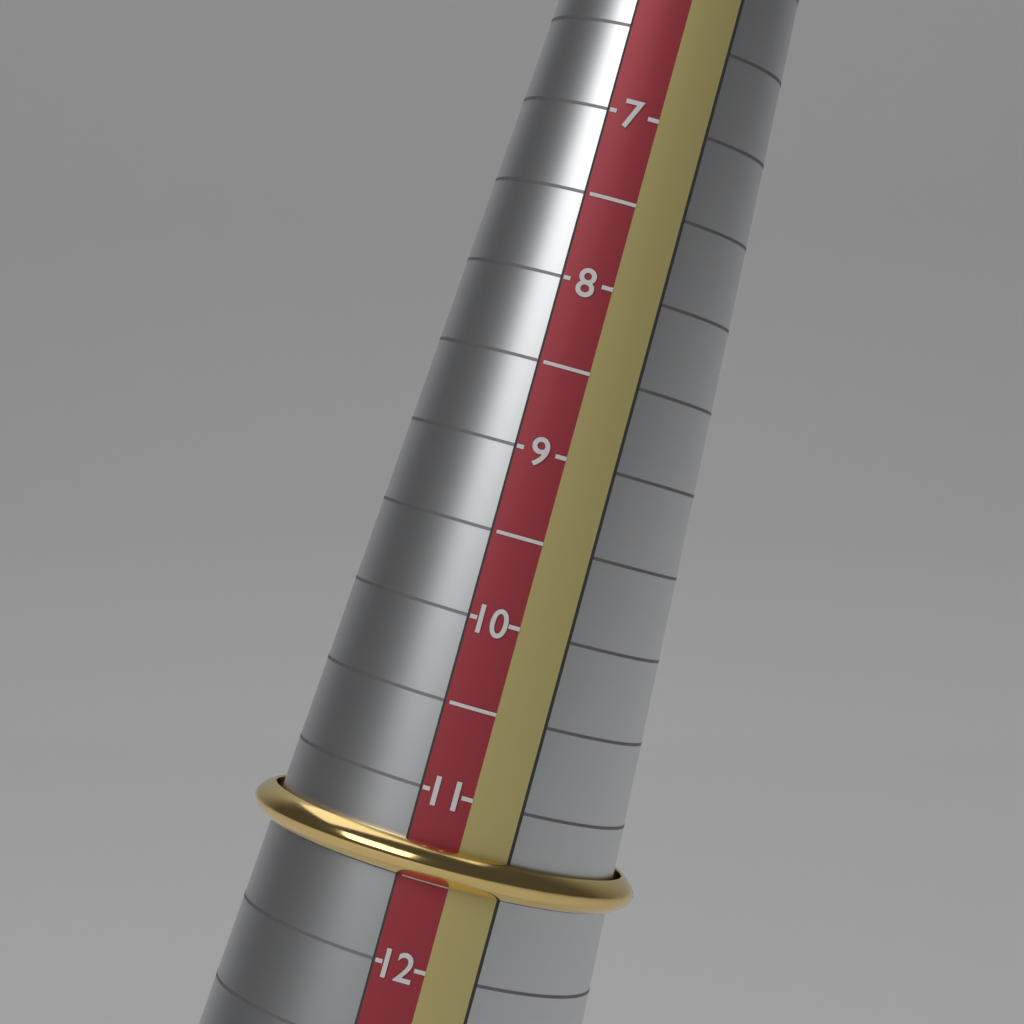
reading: 11.5 (no unit)
